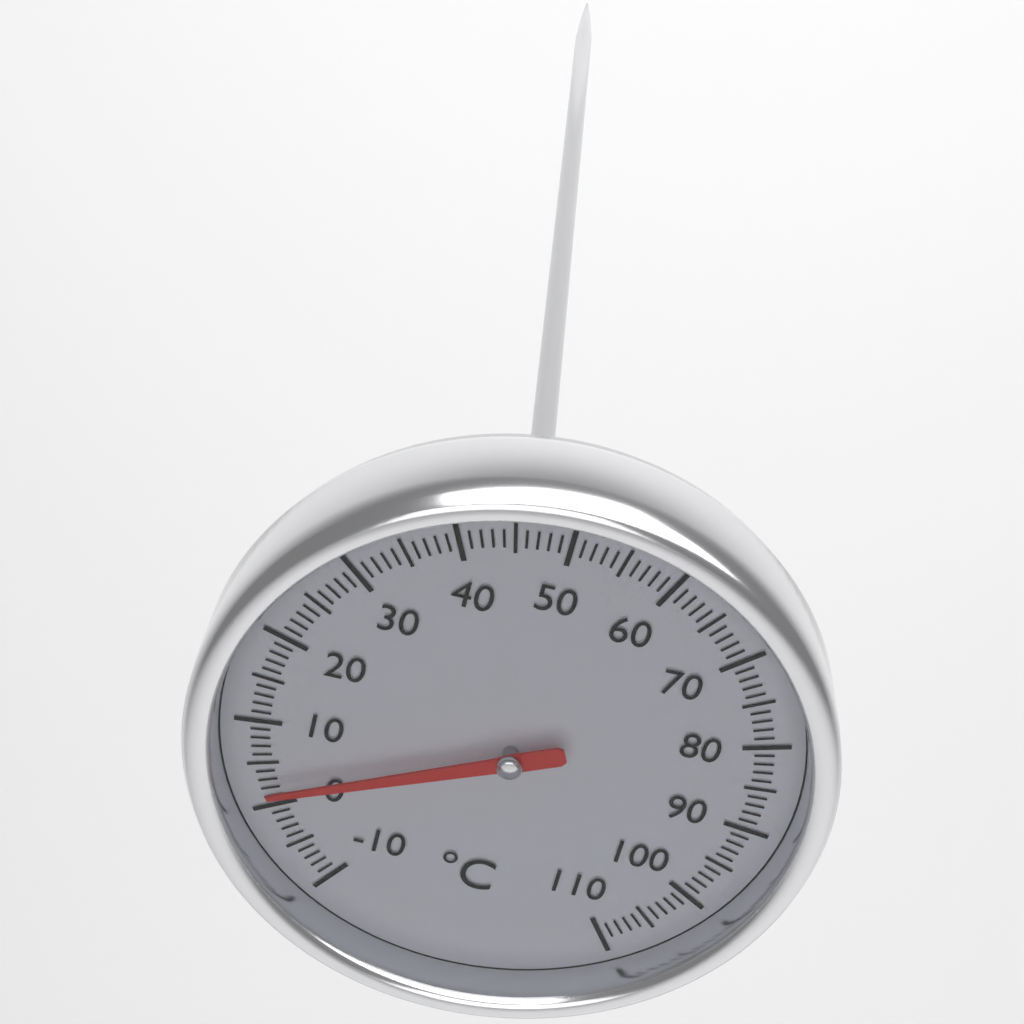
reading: 2 °C
